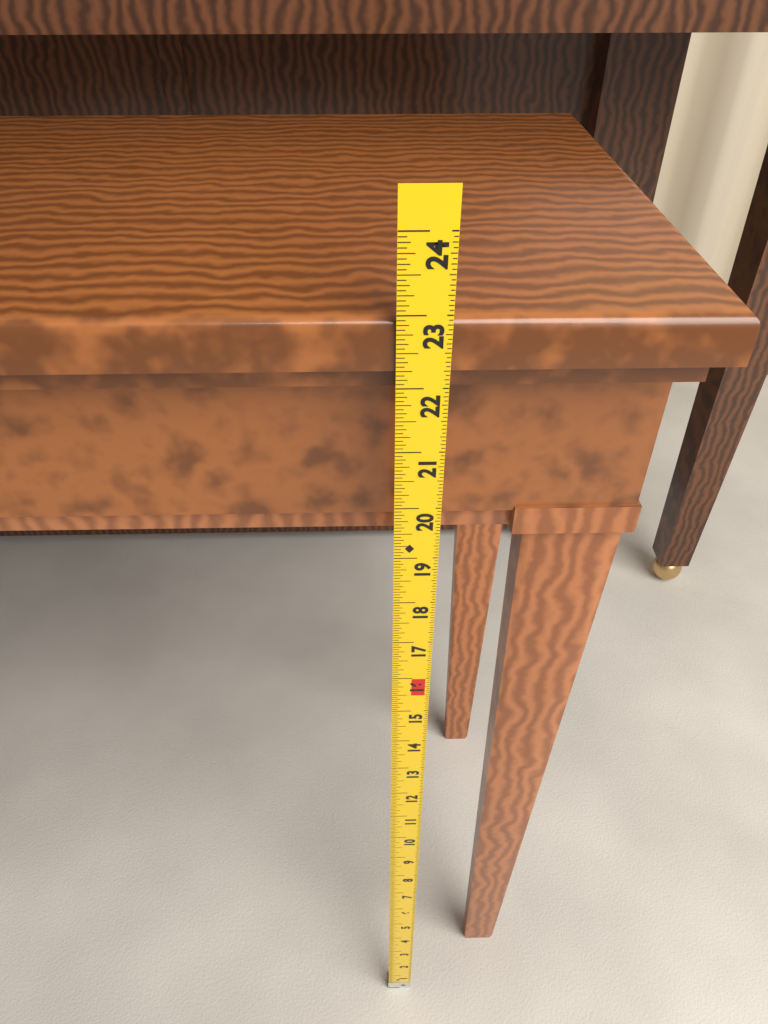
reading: 22.9375 in
